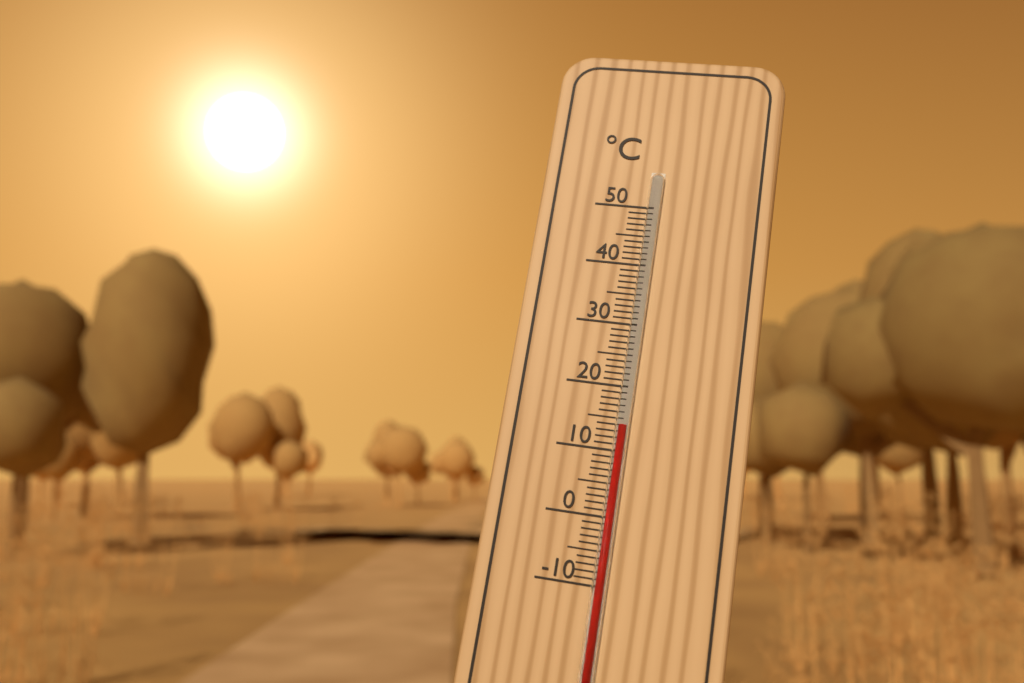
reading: 14 °C
